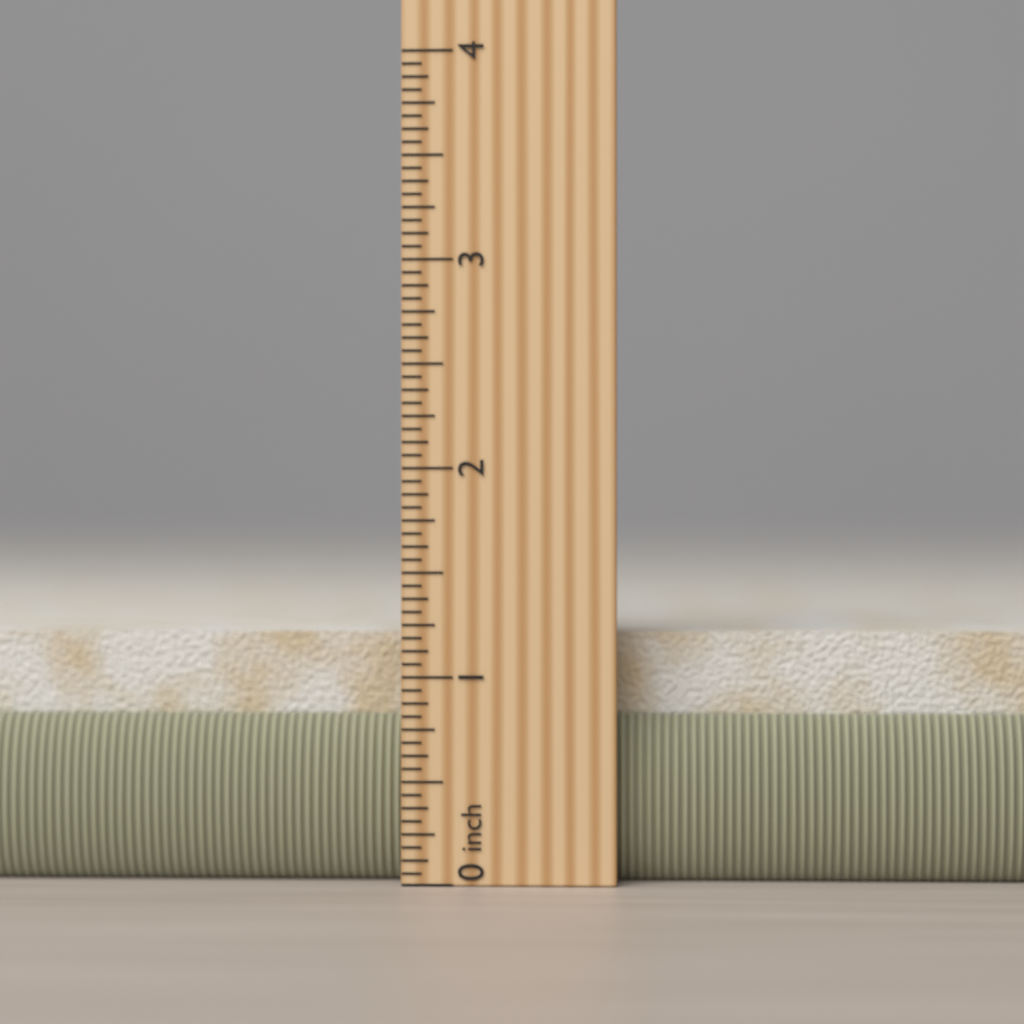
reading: 1.3125 in
